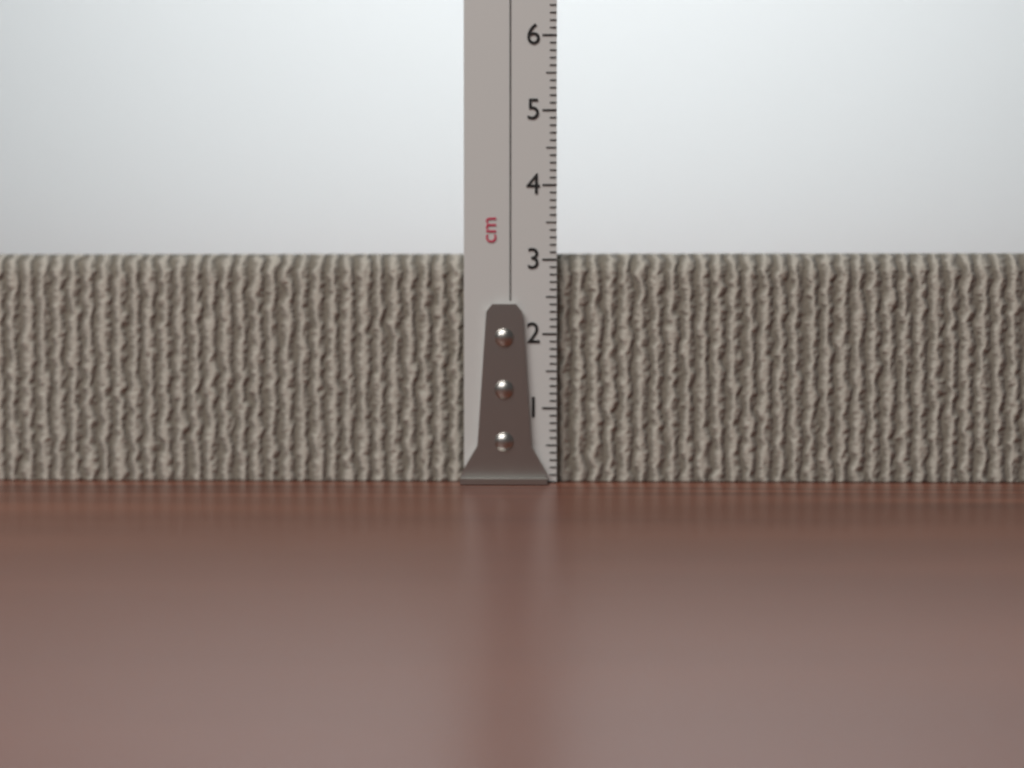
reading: 3.1 cm
